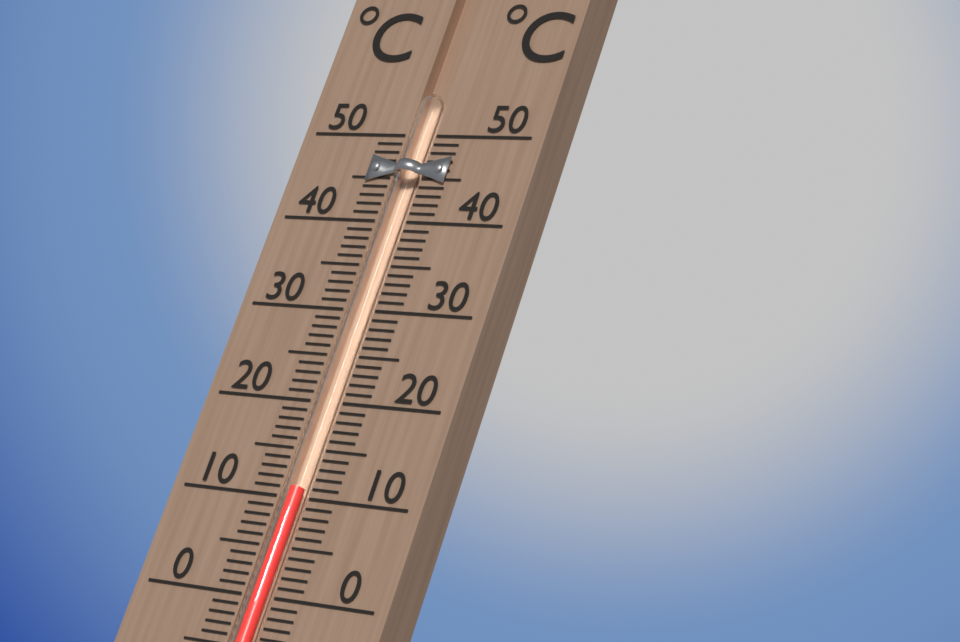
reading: 11 °C
